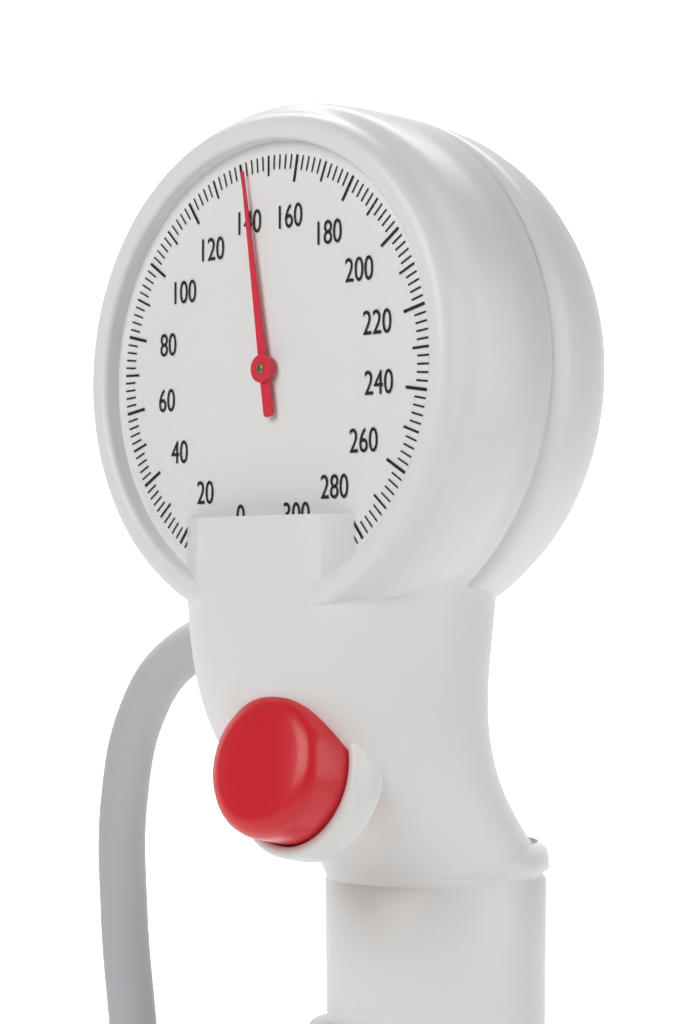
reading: 142 mmHg
